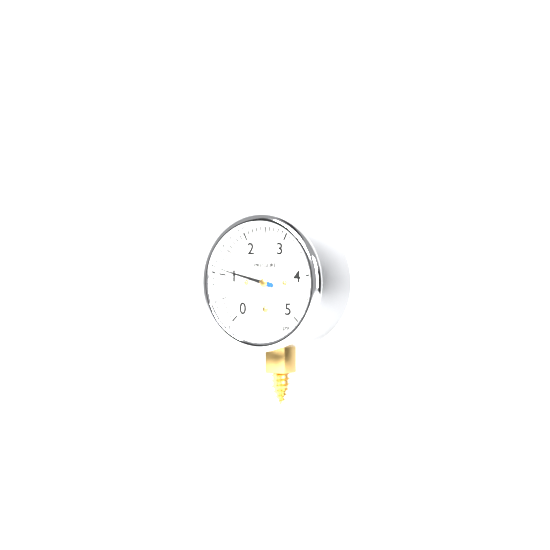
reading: 1.1 psi
